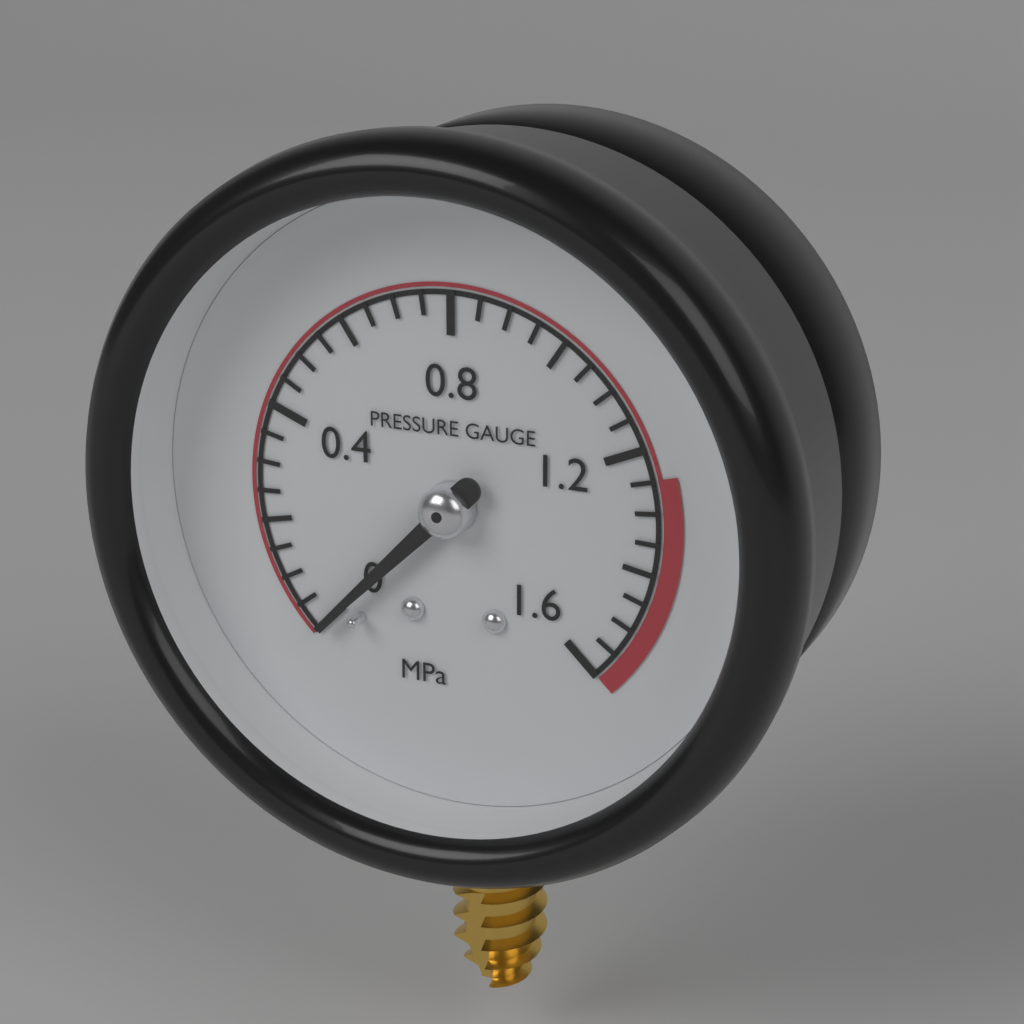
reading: 0.00 MPa
